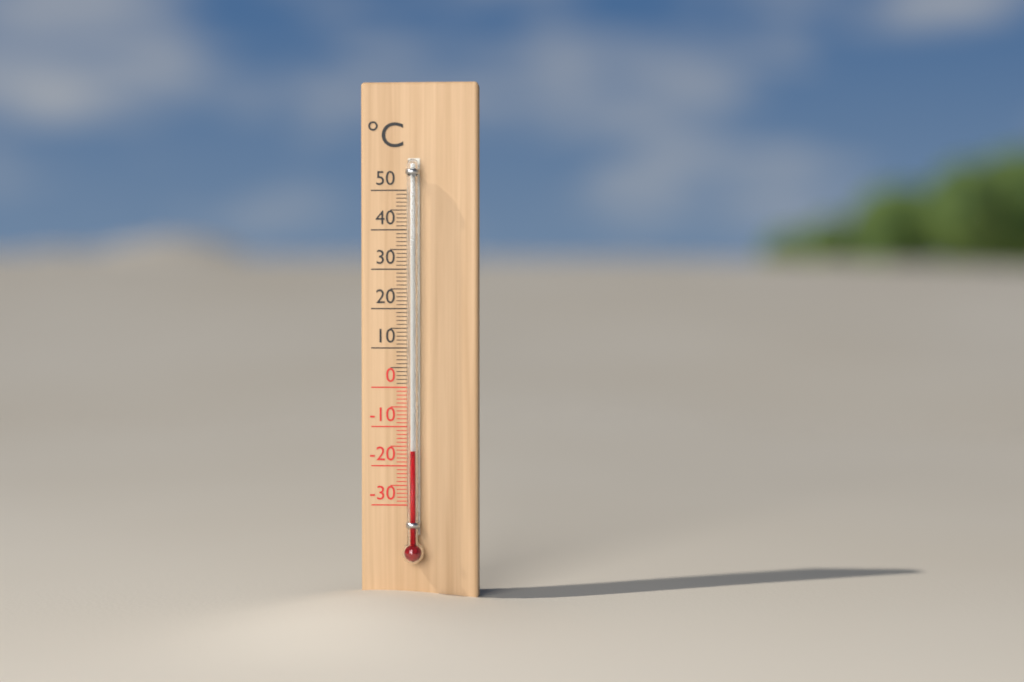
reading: -16 °C
